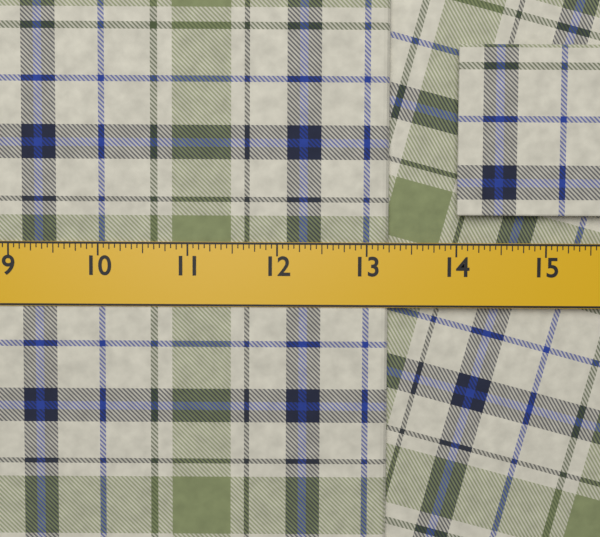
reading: 13.2500 in
